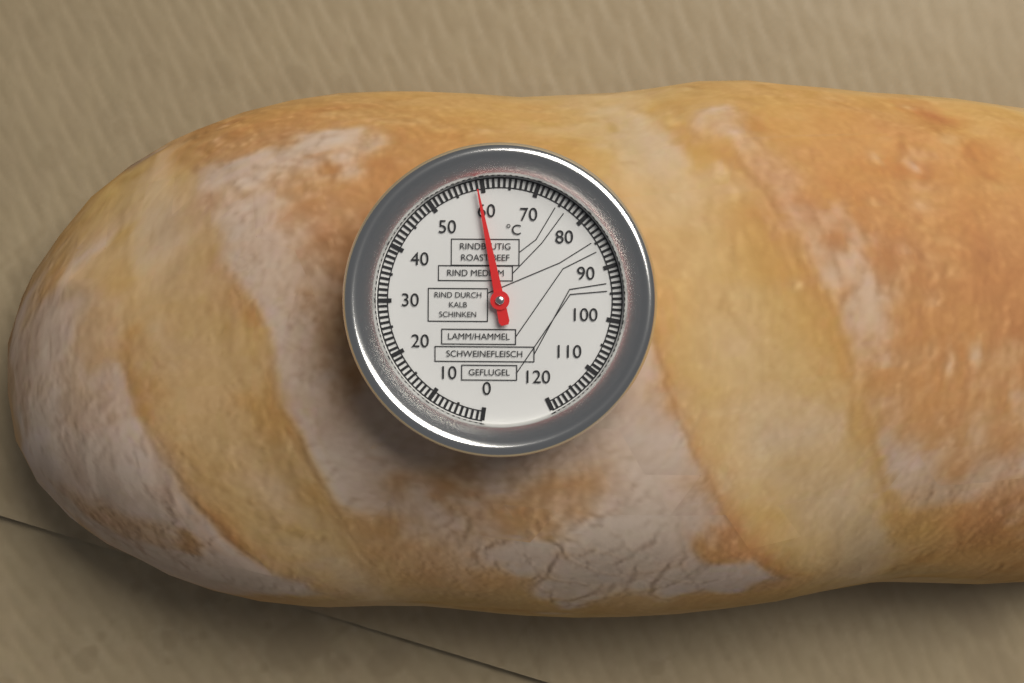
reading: 59 °C
